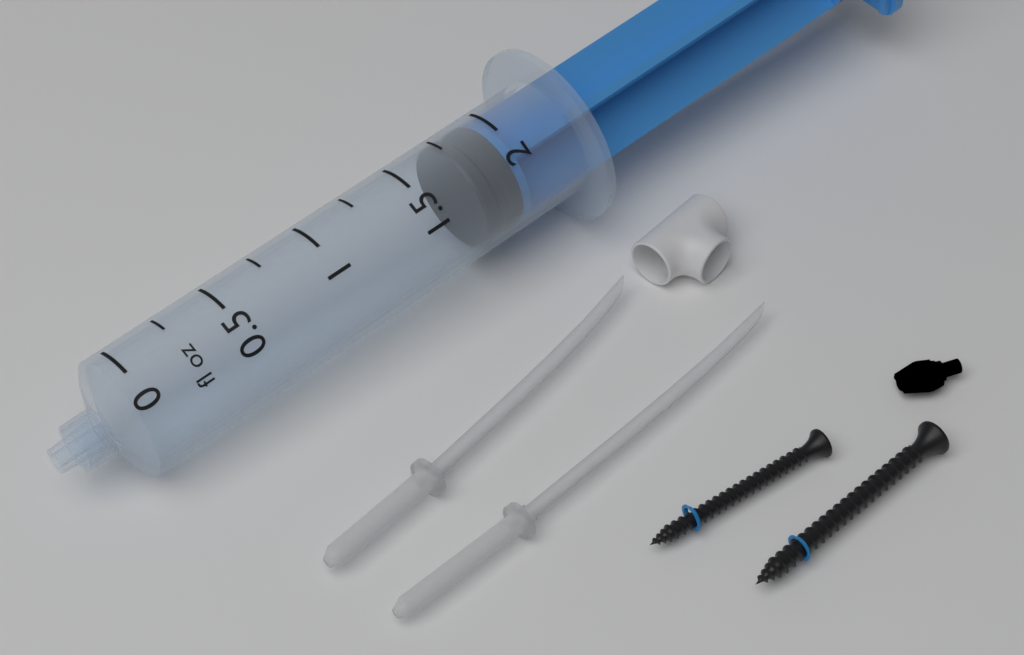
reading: 1.75 fl oz
